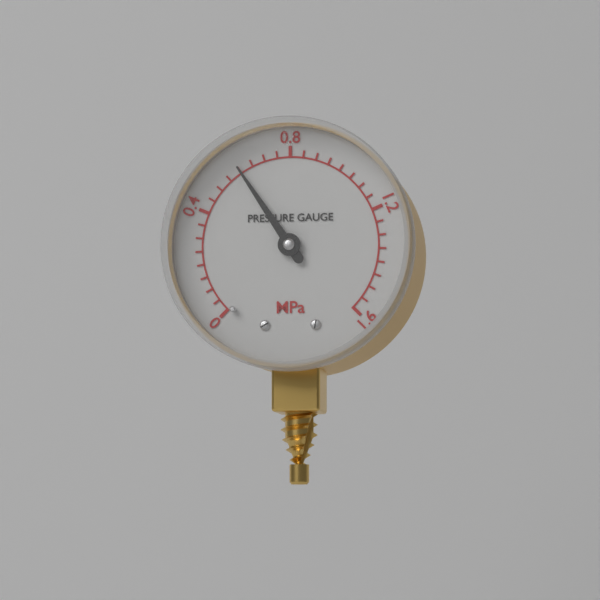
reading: 0.60 MPa
